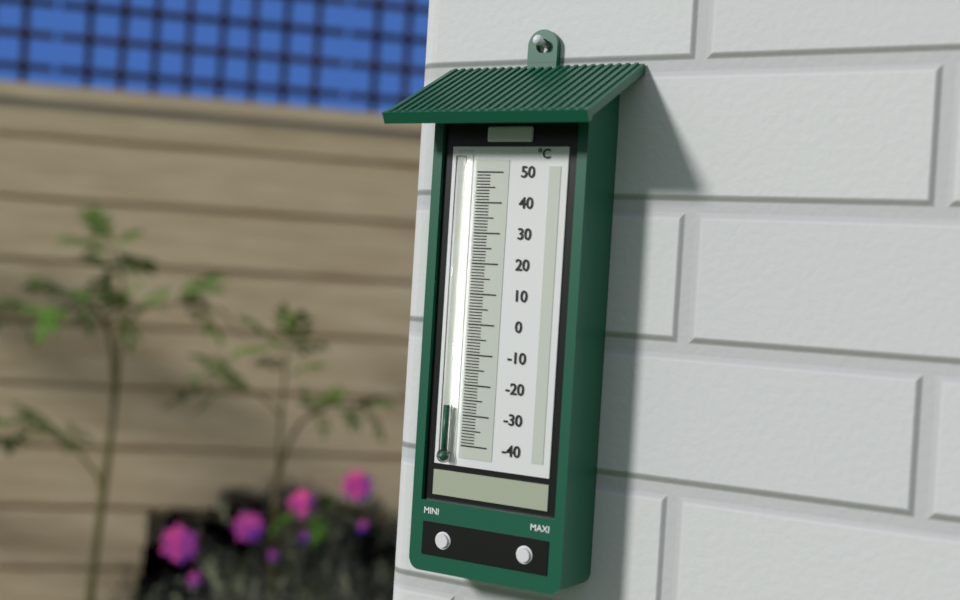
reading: -27 °C
